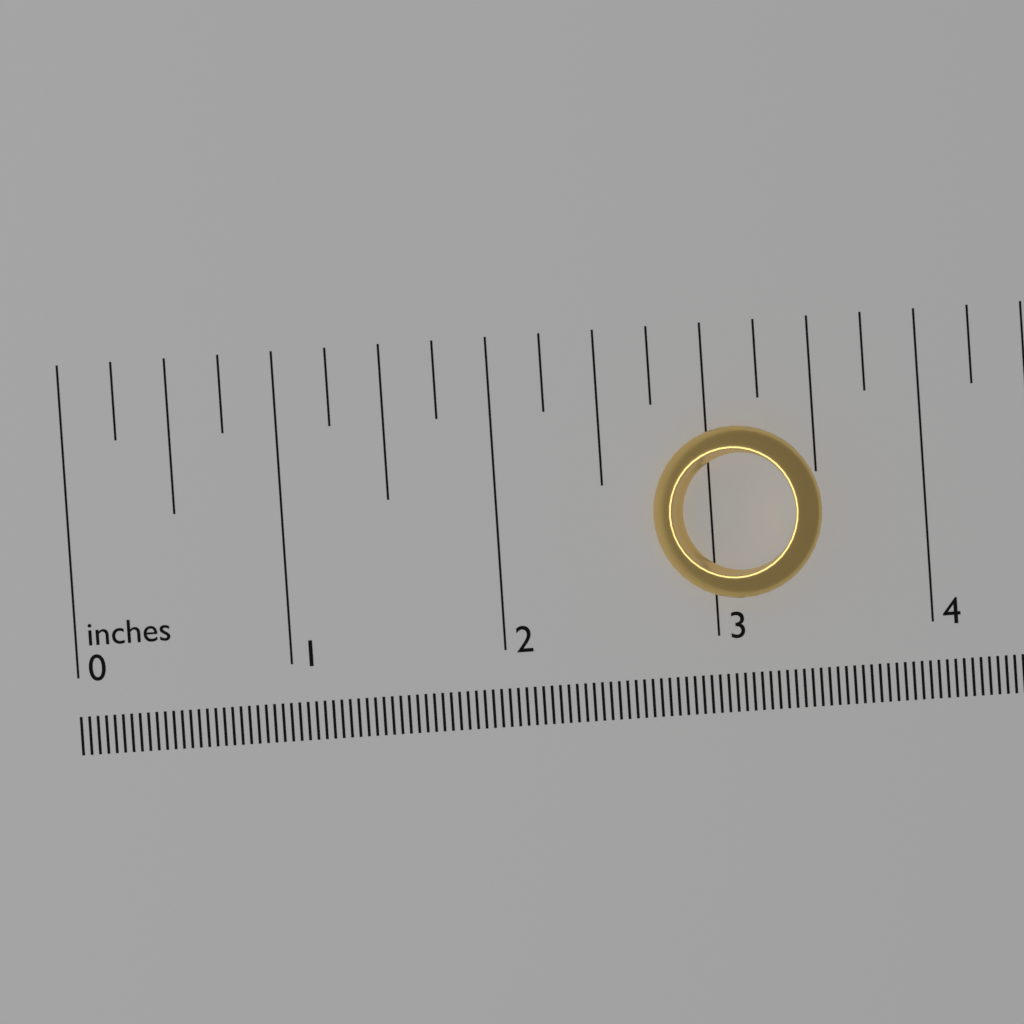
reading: 3.50 in
